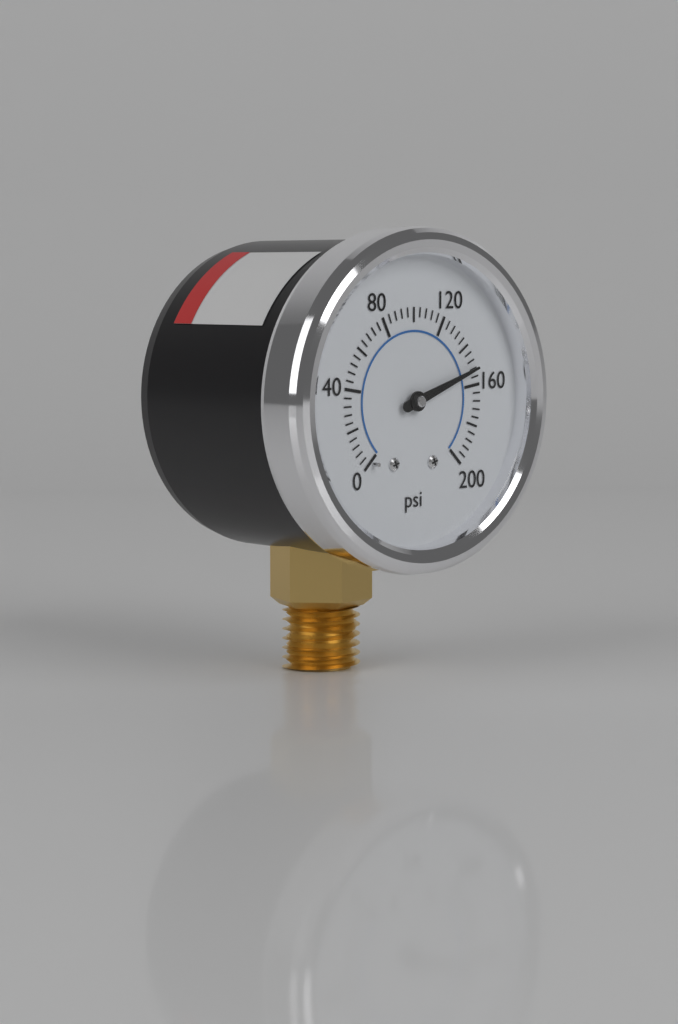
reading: 152 psi
